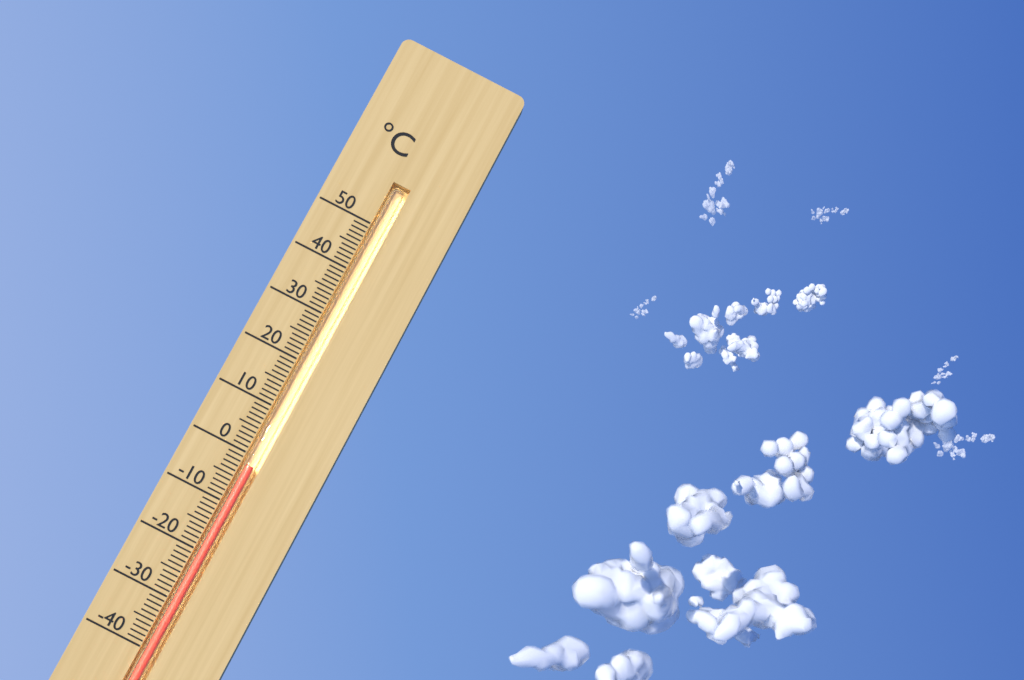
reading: -2 °C
